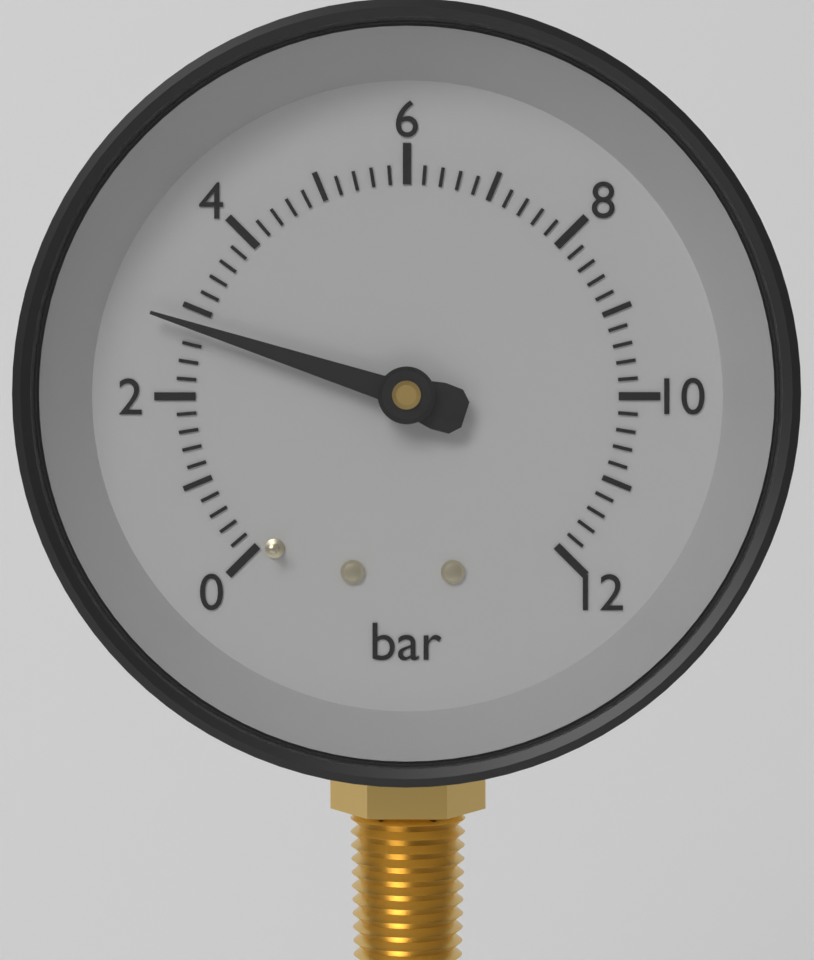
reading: 2.8 bar
